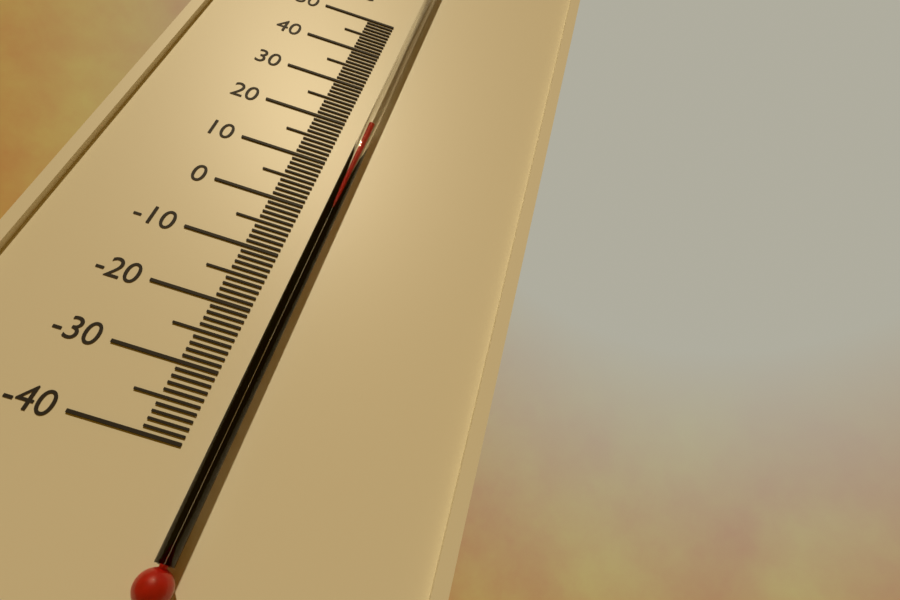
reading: 20 °C
